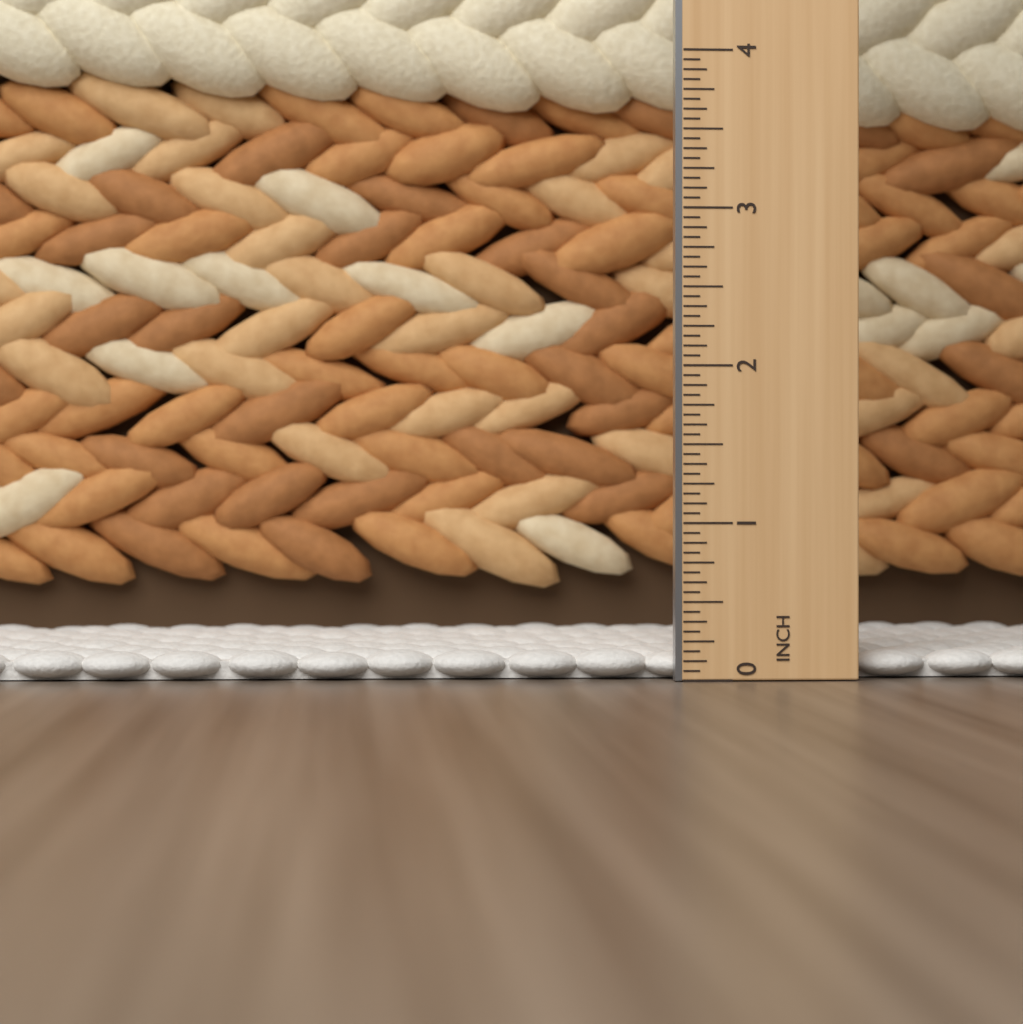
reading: 0.1875 in
